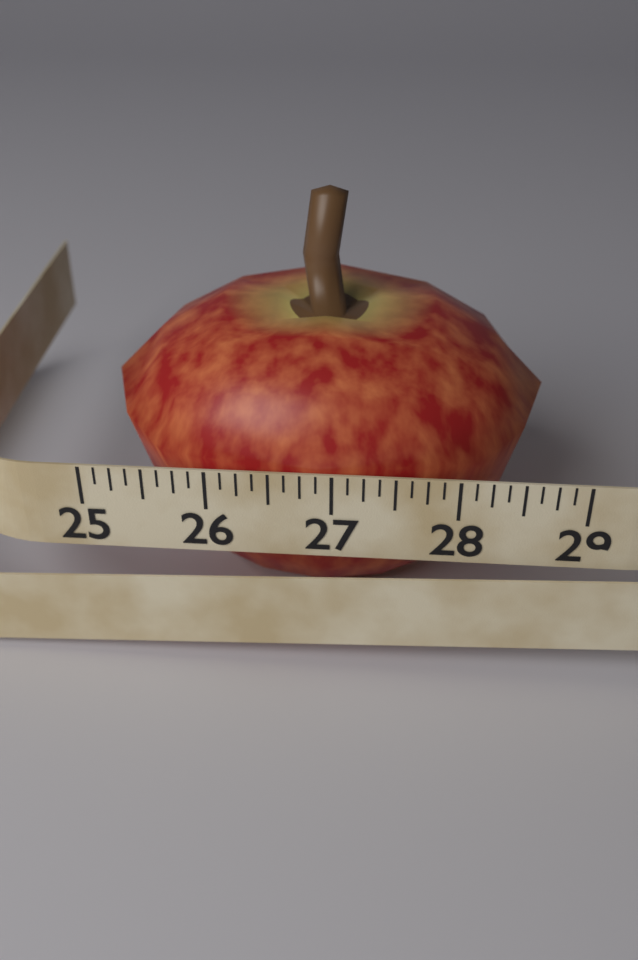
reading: 28.750 (no unit)
